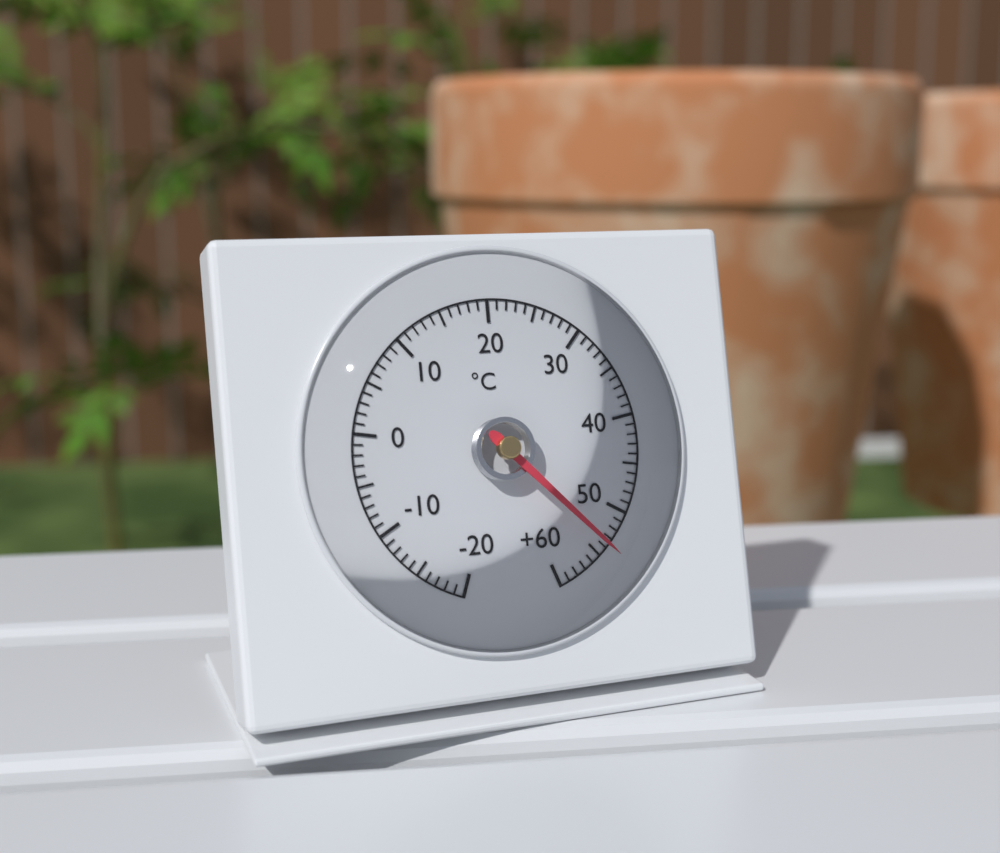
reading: 54 °C
